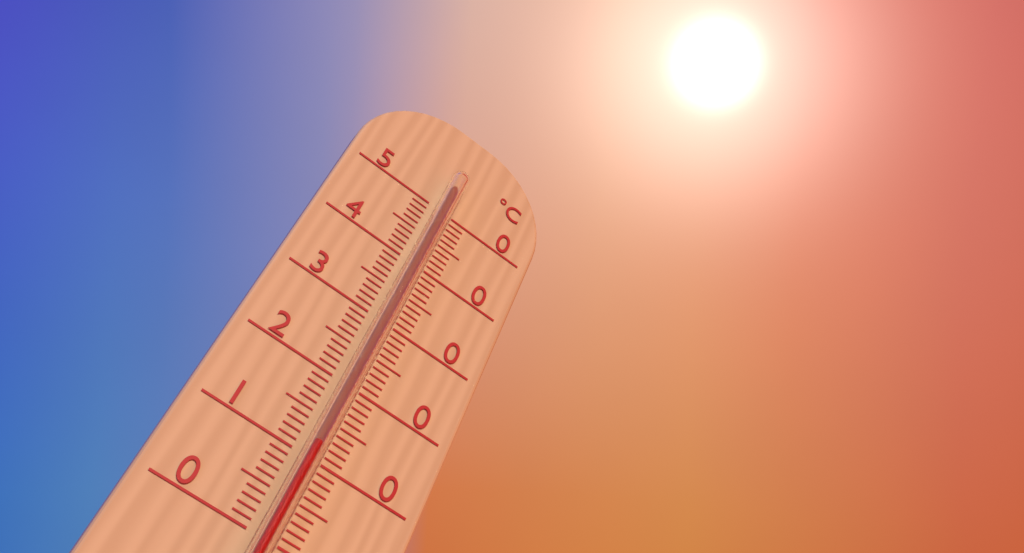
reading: 11 °C
